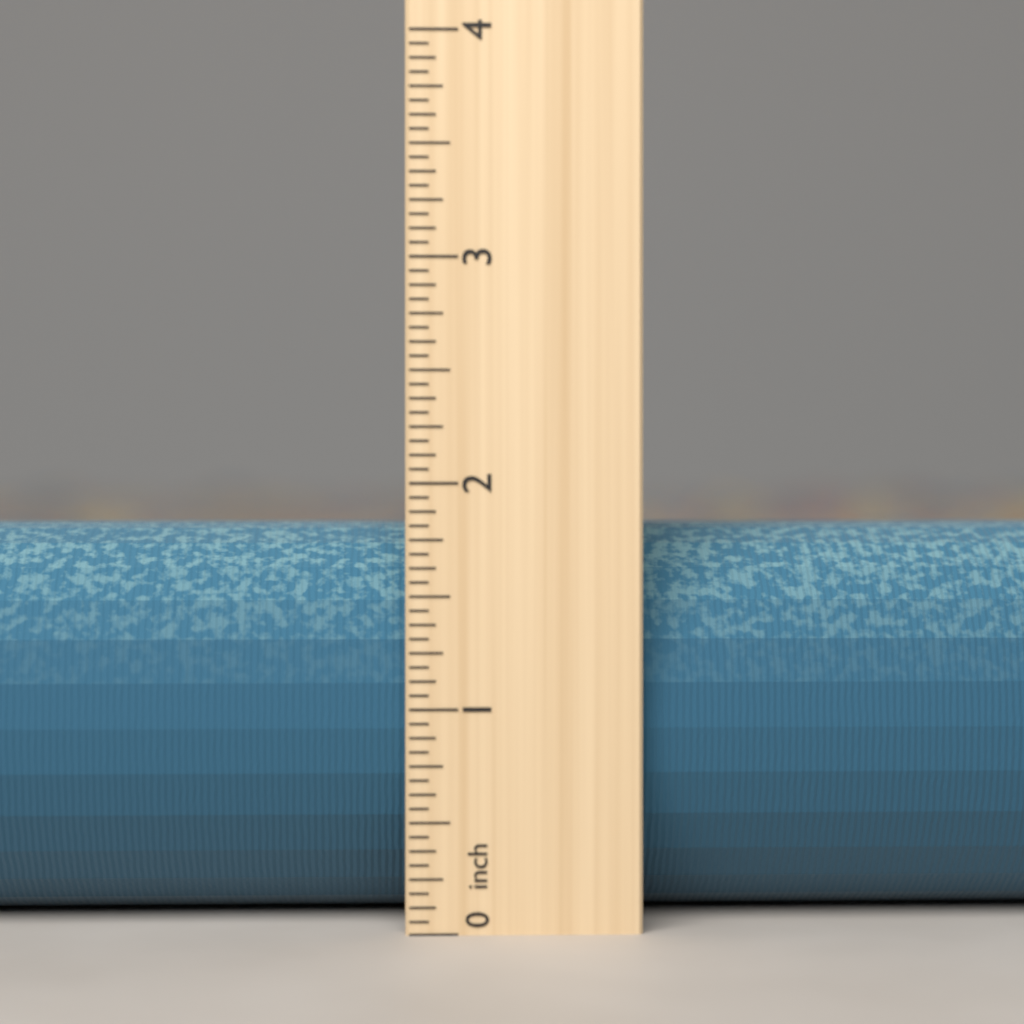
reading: 1.8125 inch
